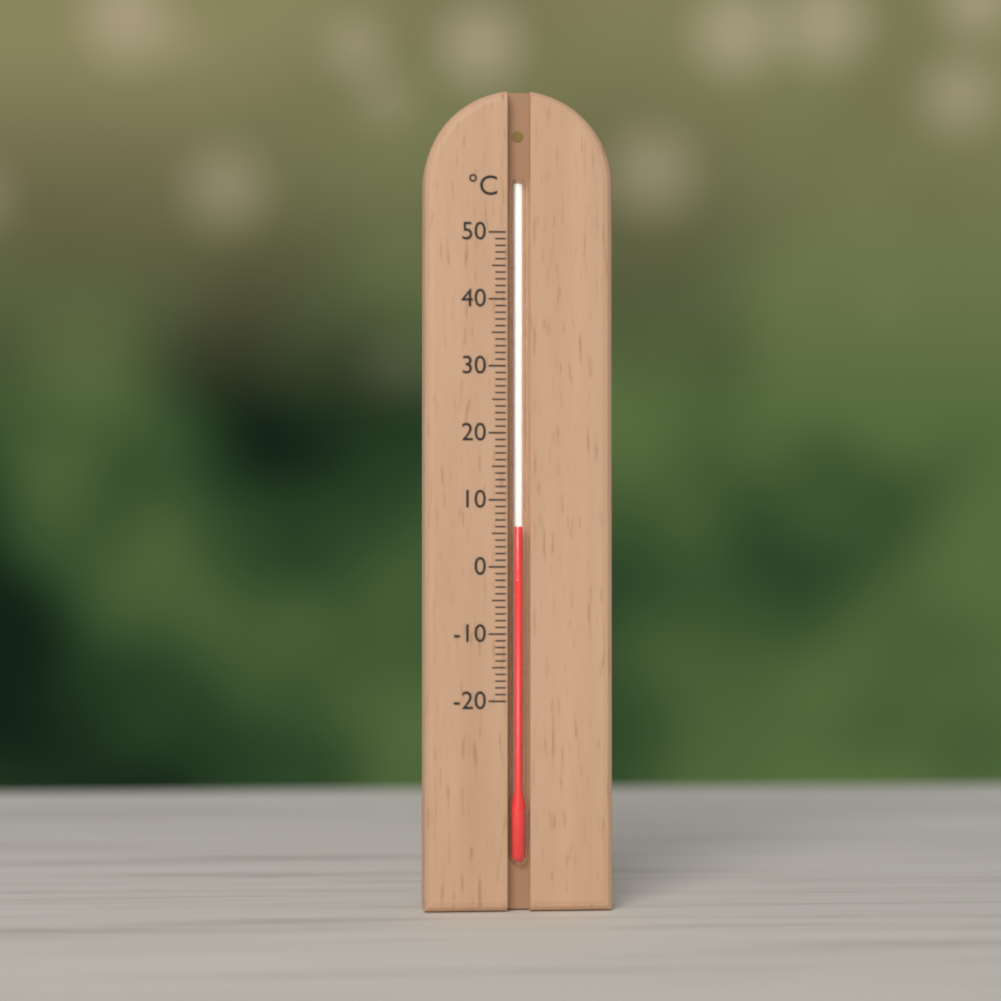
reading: 6 °C
